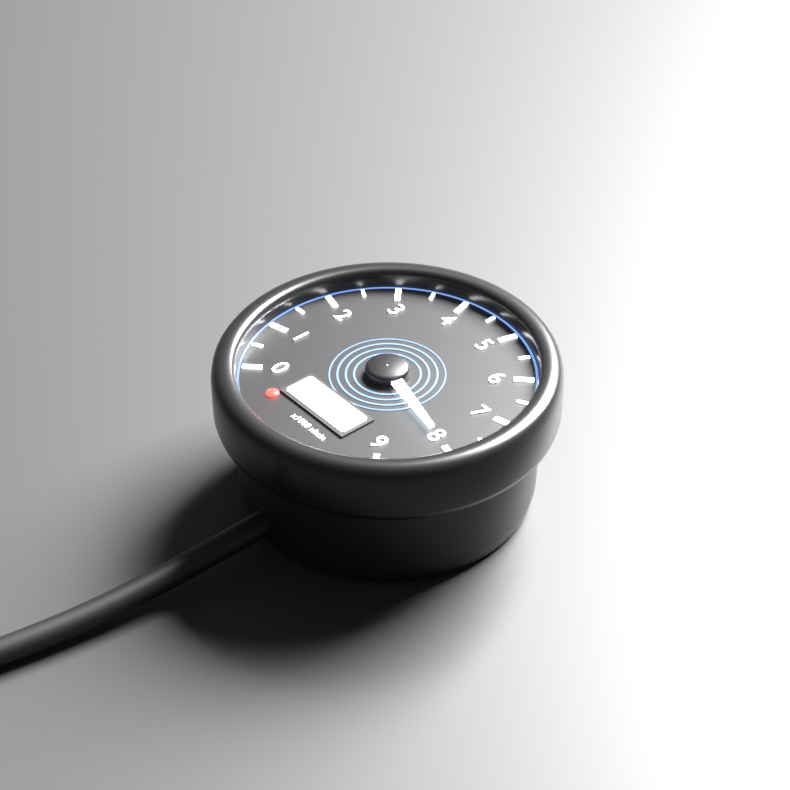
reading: 8.0 x1000 r/min
